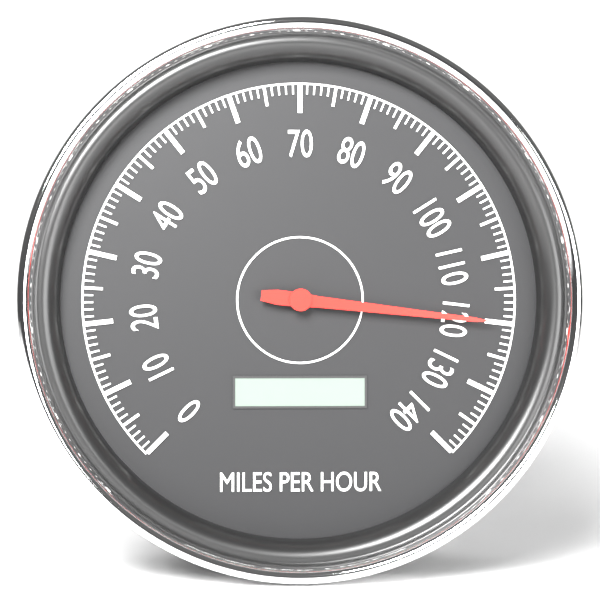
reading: 120 mph
